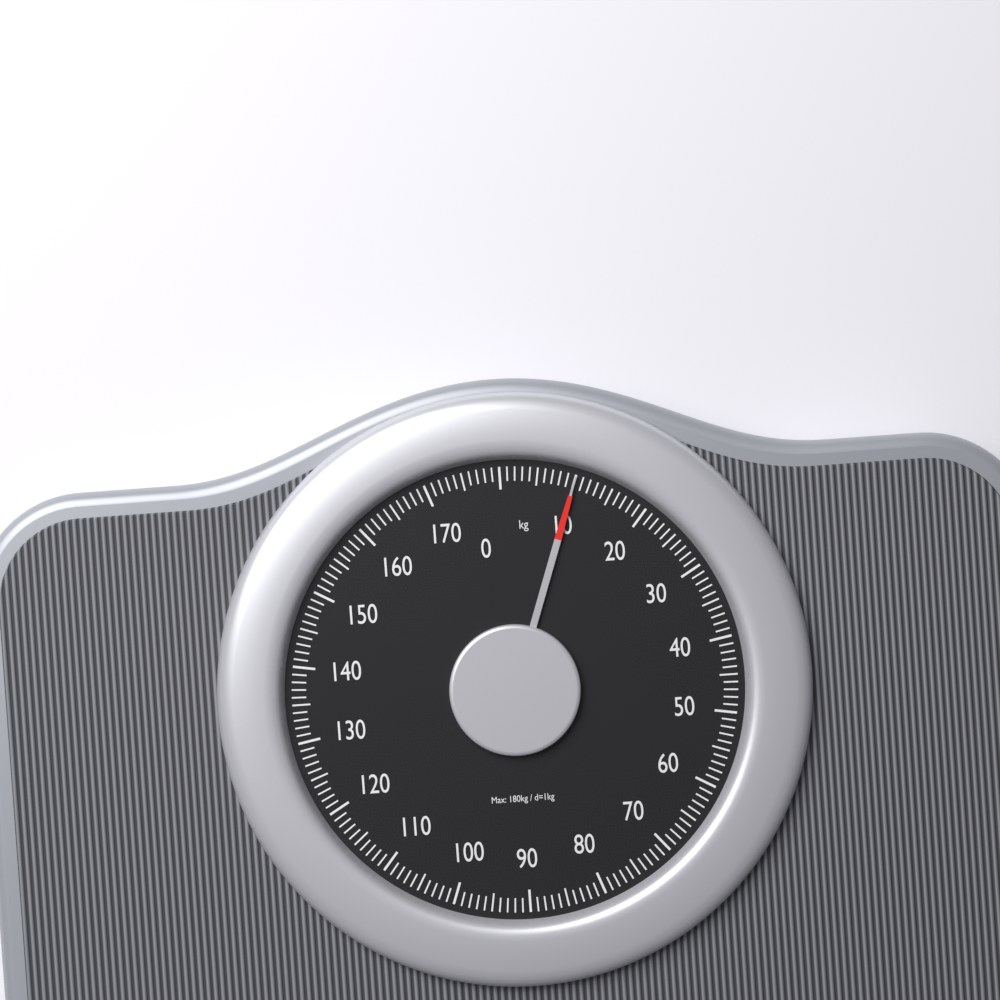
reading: 10 kg
